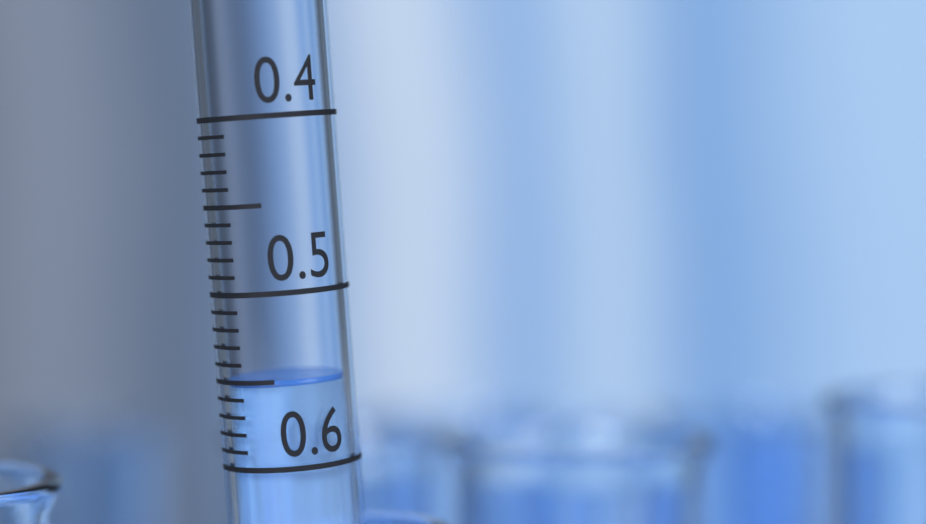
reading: 0.55 (no unit)
